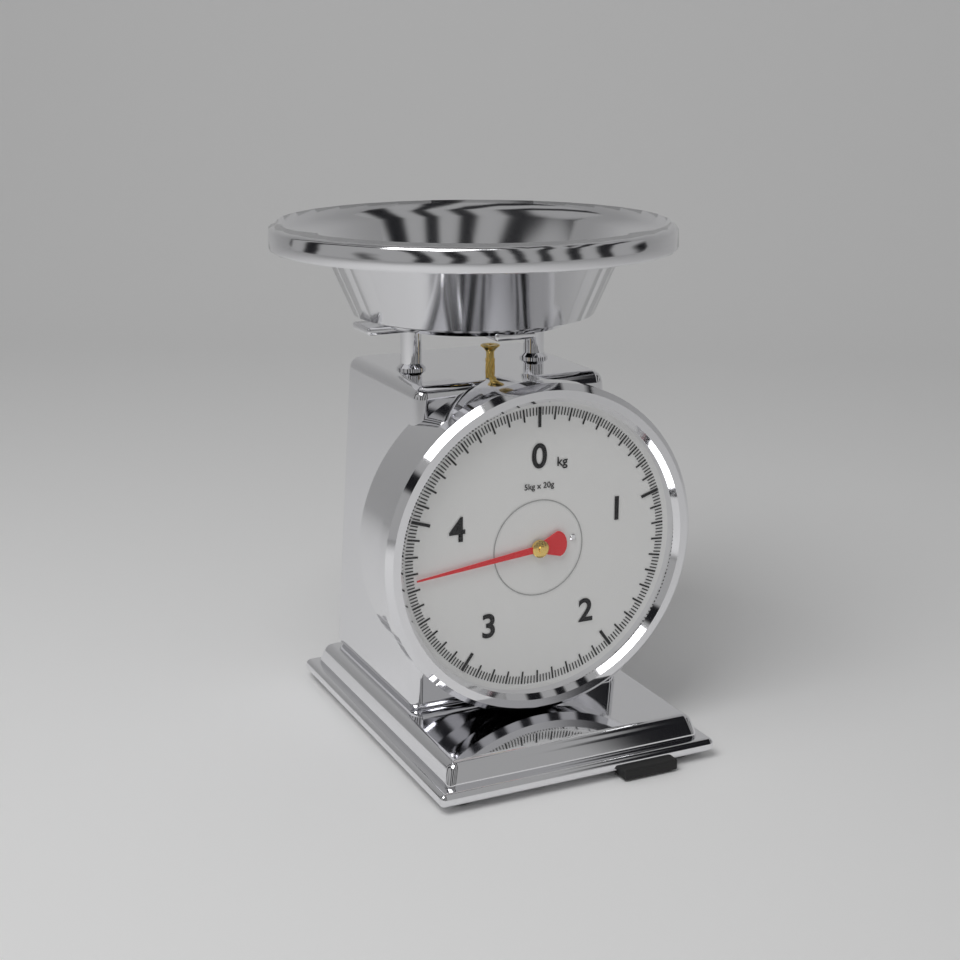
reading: 3.66 kg
